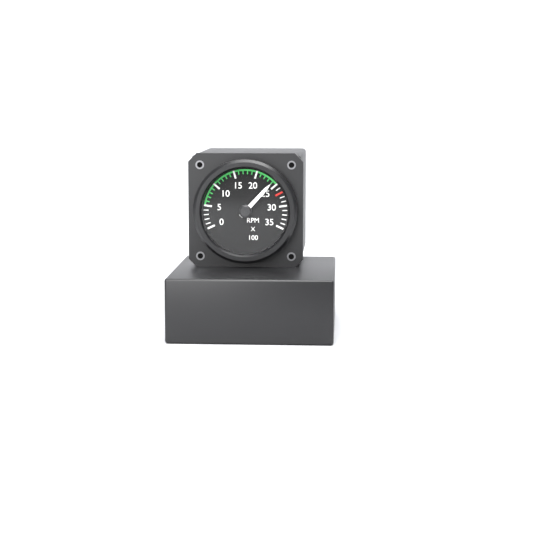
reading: 2400 RPM
